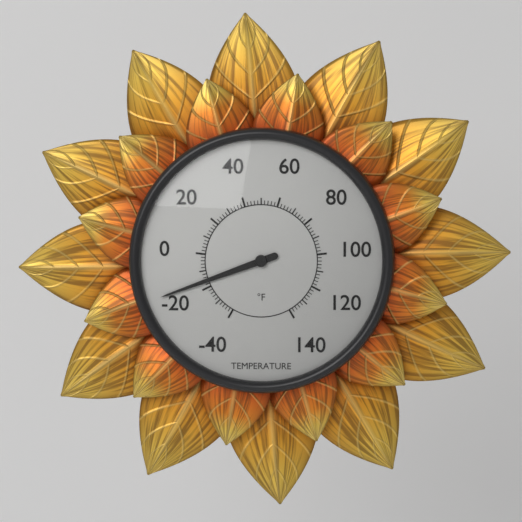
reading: -16 °F
